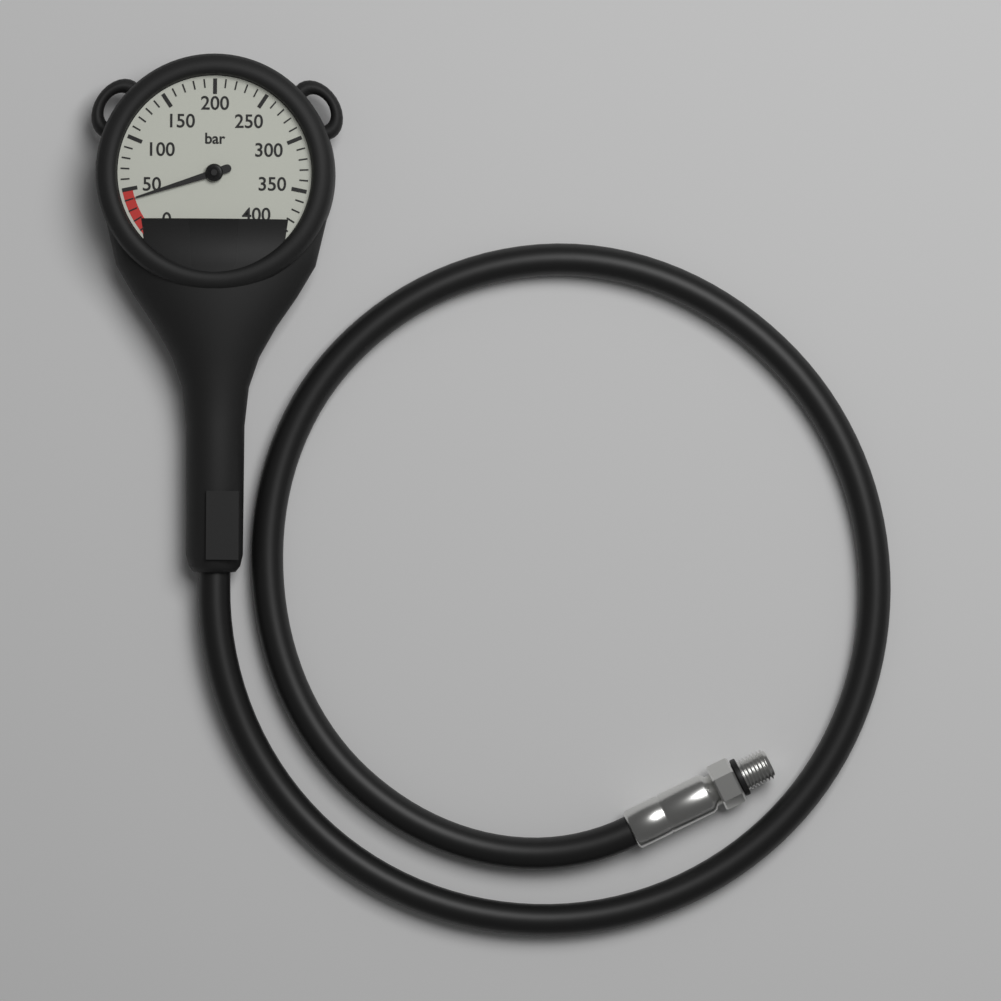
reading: 40 bar
